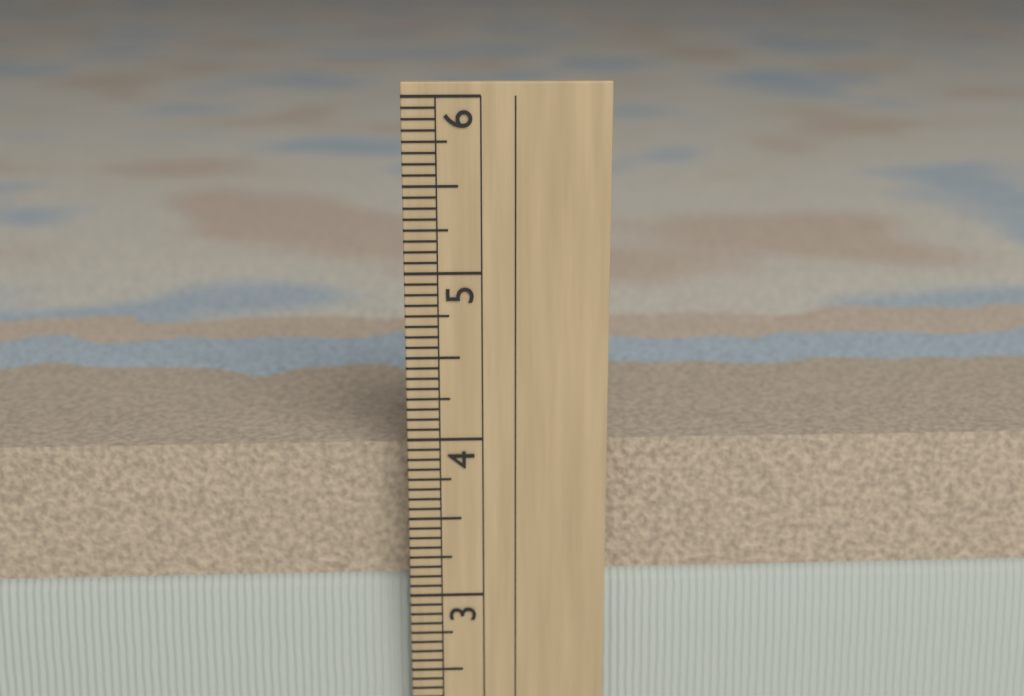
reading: 3.9375 in
